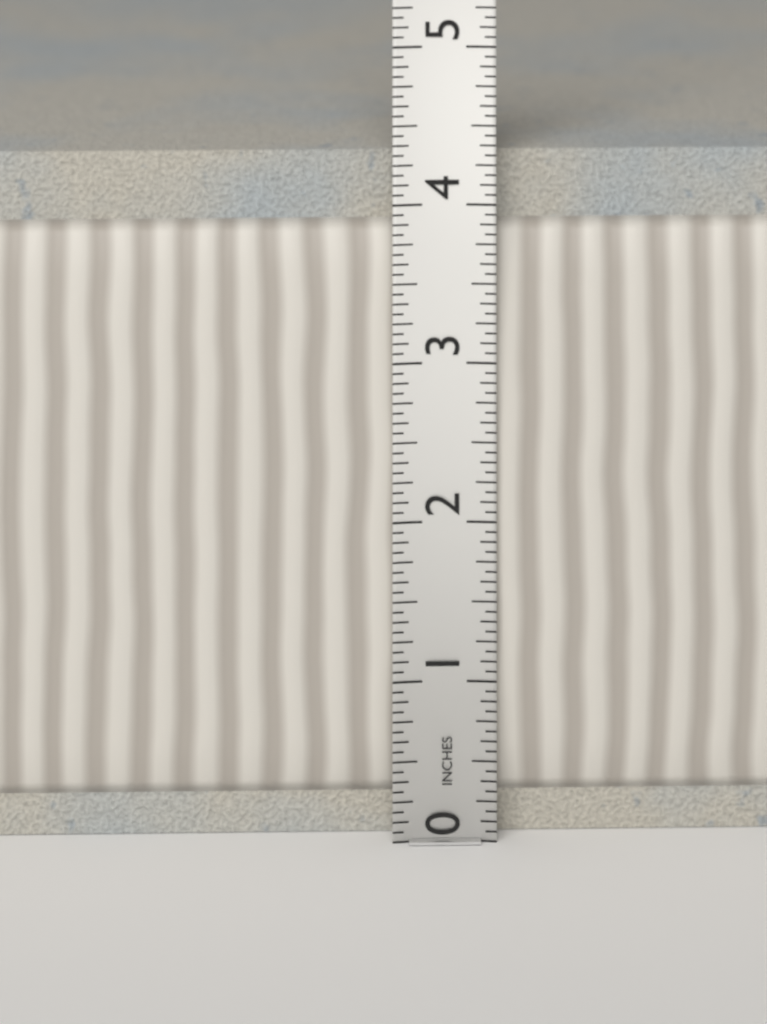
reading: 4.3125 in
